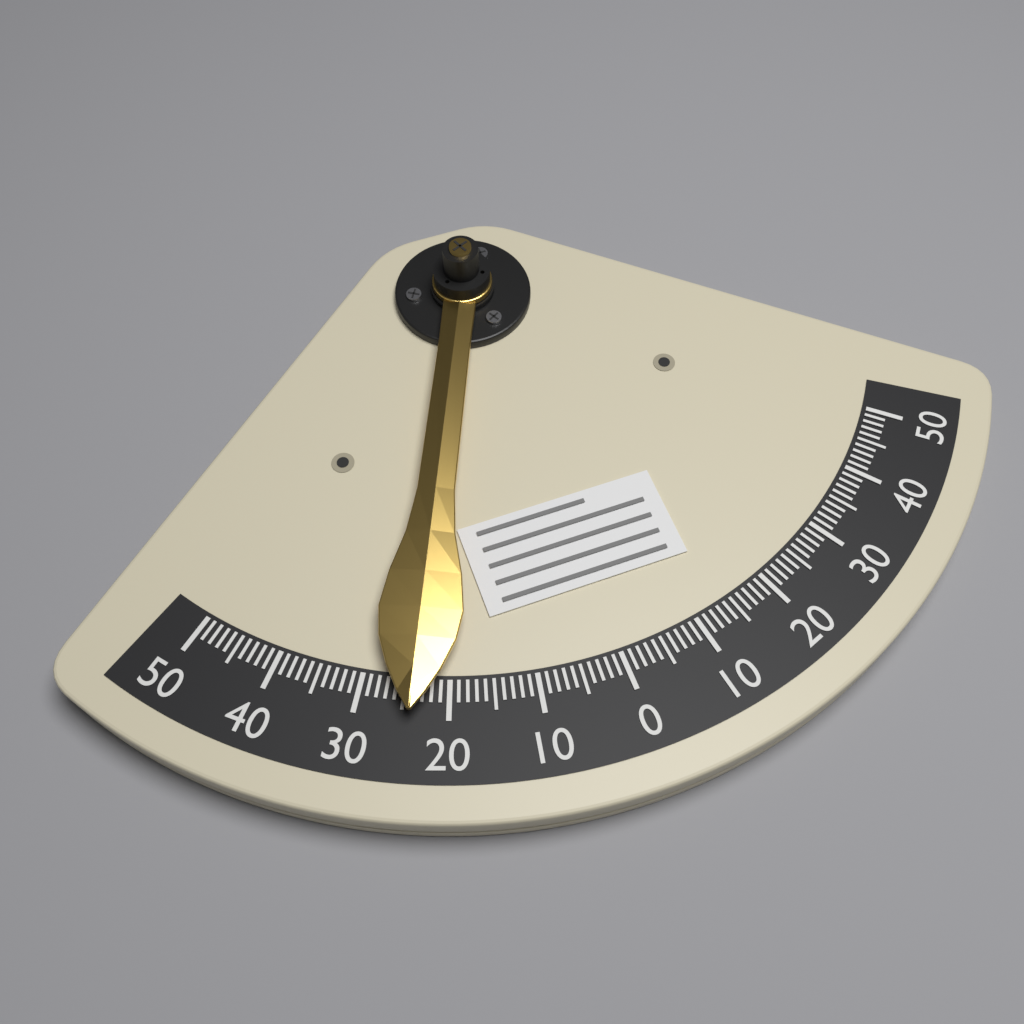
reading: 24 (no unit)
